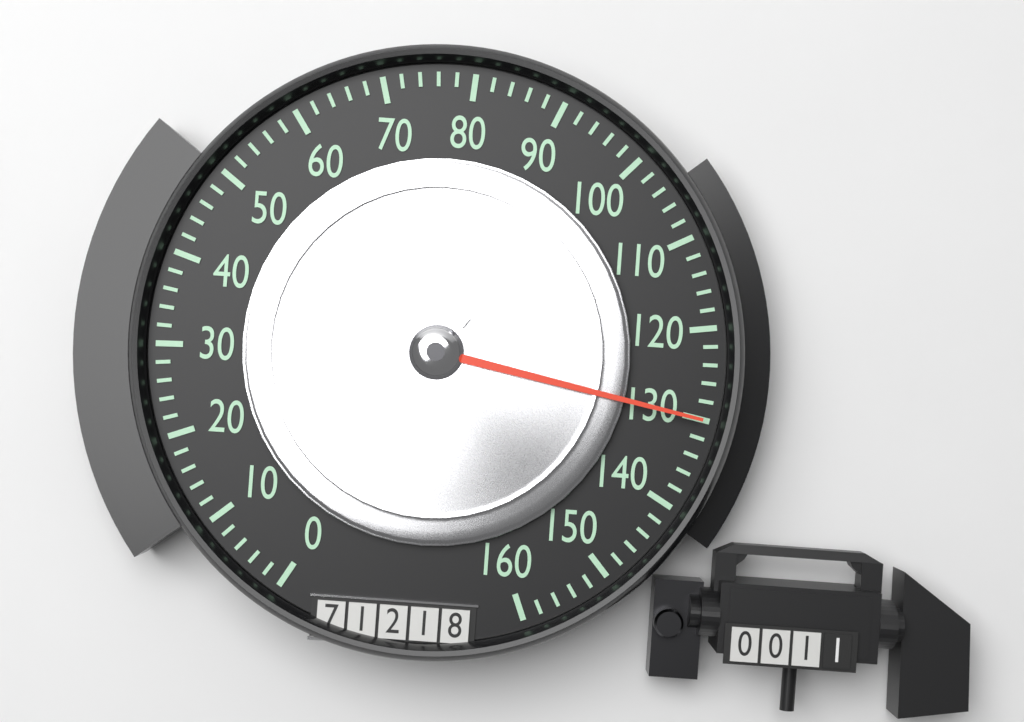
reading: 130 (no unit)
